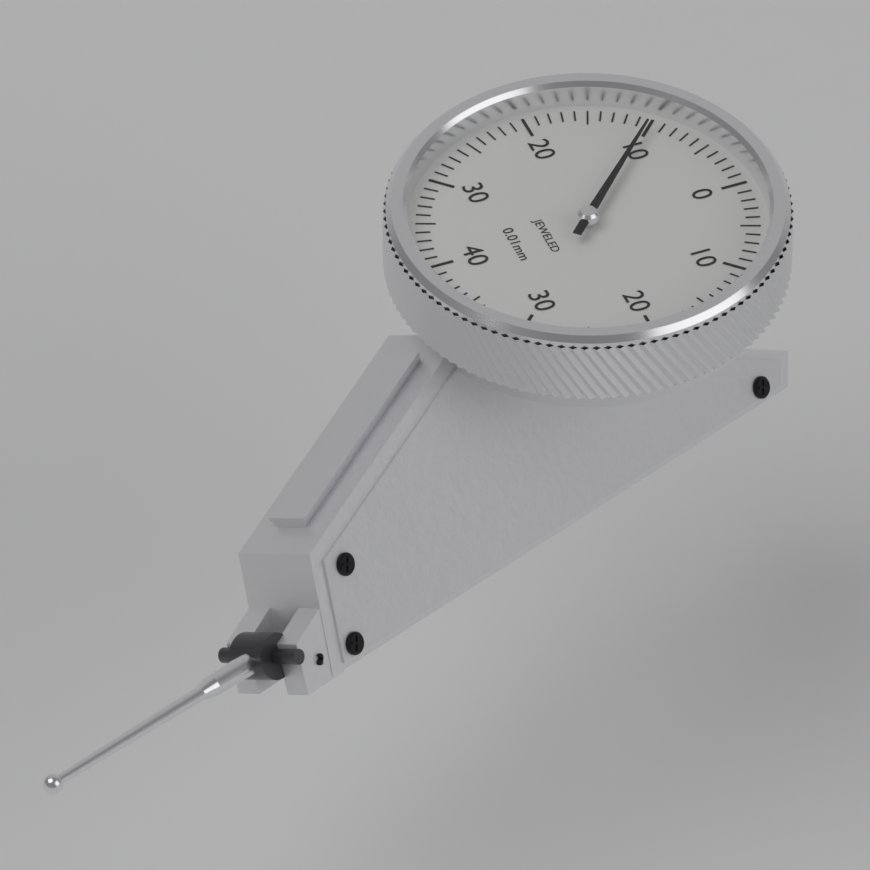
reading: 0.10 mm
